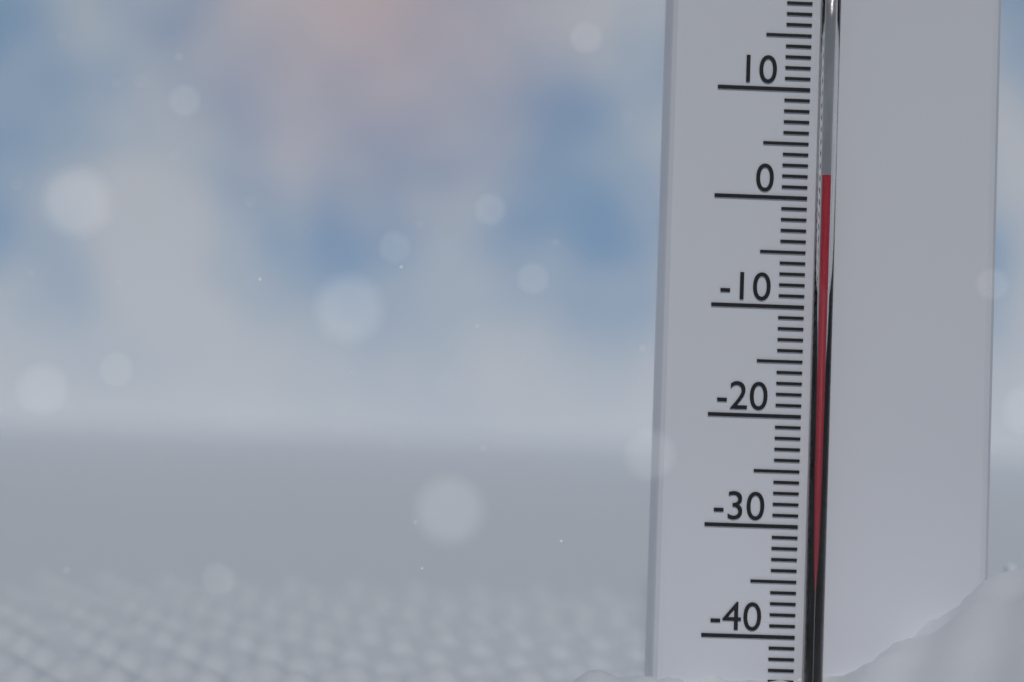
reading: 2 °C
